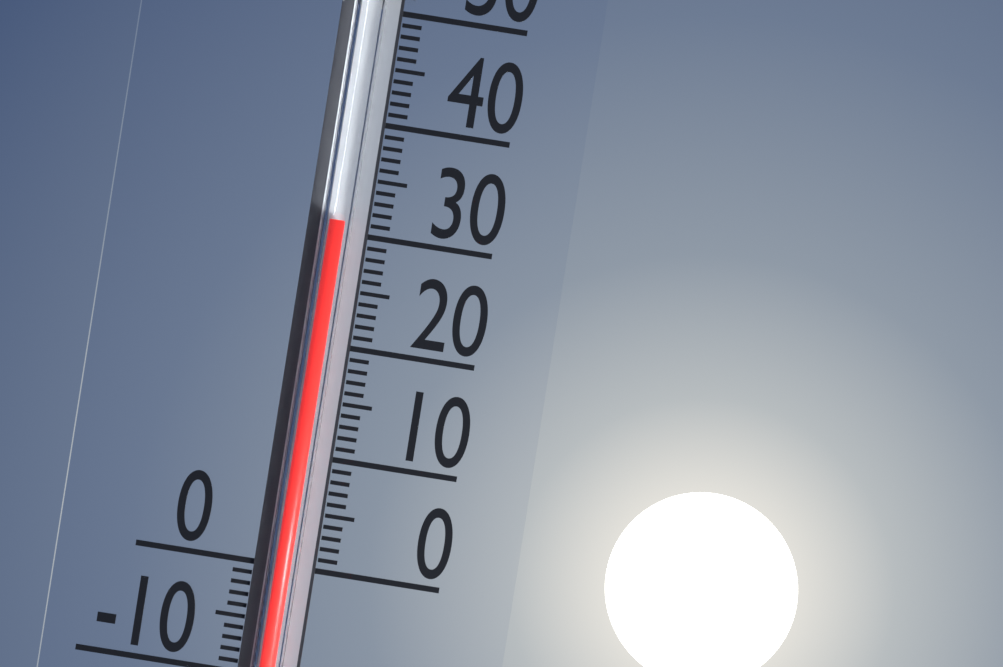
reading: 31 (no unit)
